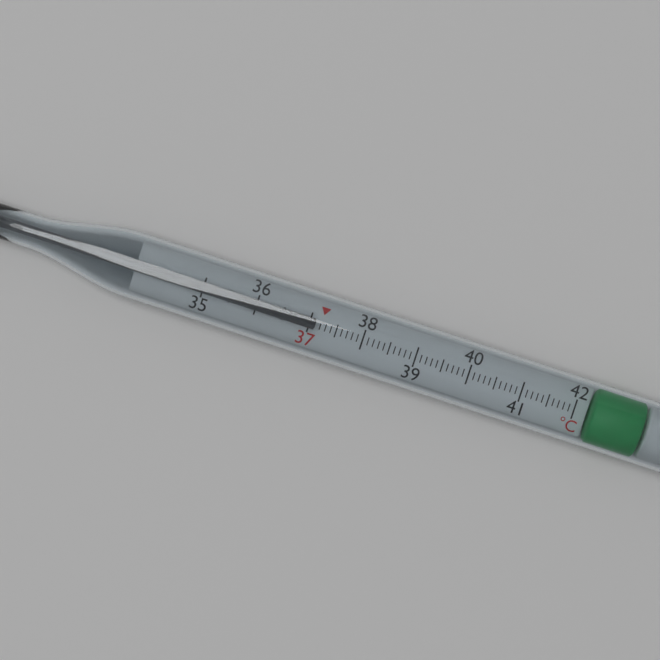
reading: 37.1 °C
